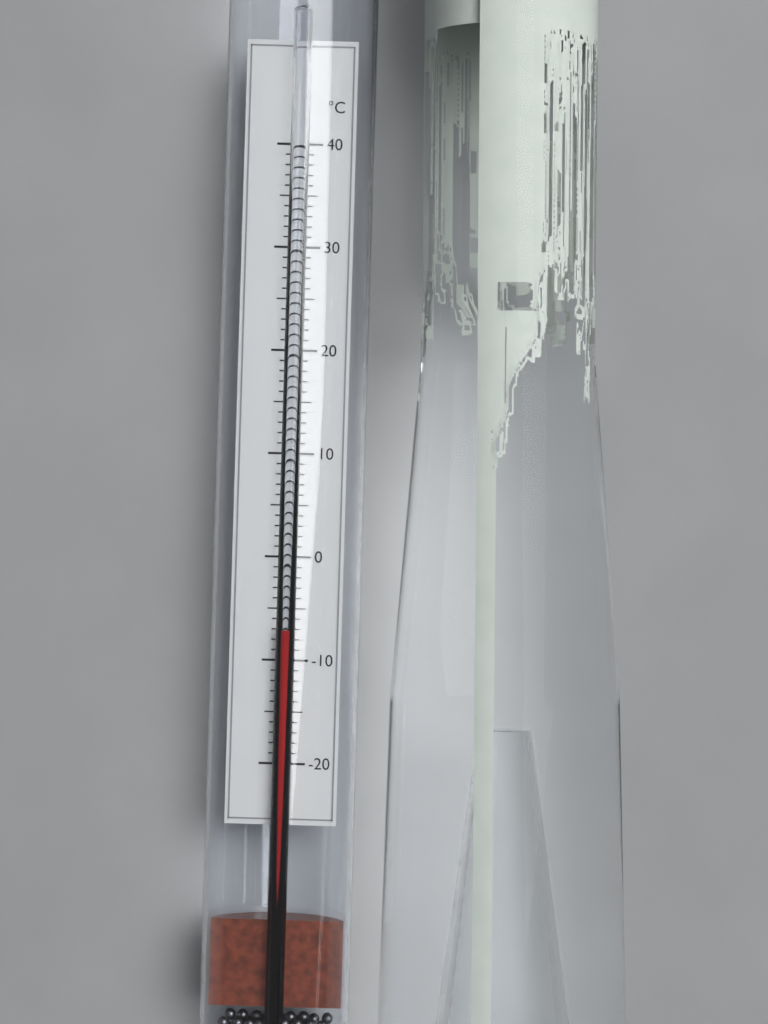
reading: -7 °C
